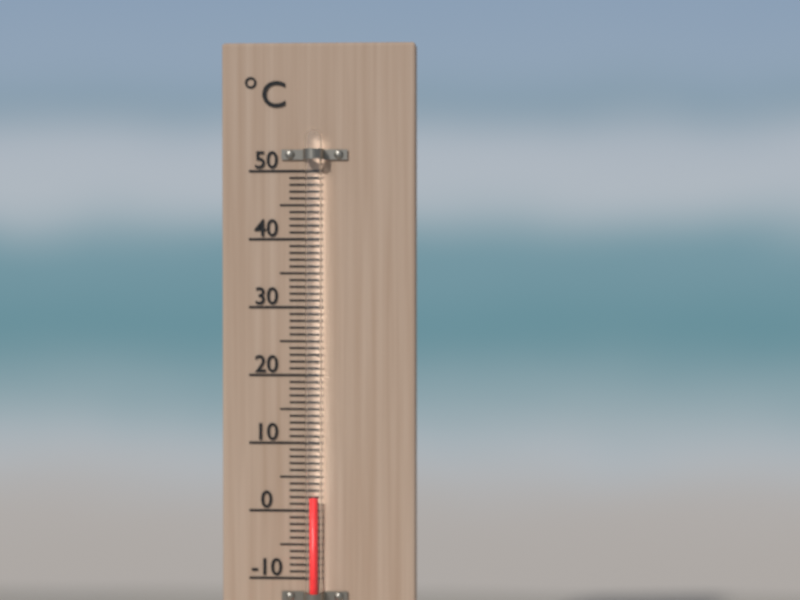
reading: 2 °C
